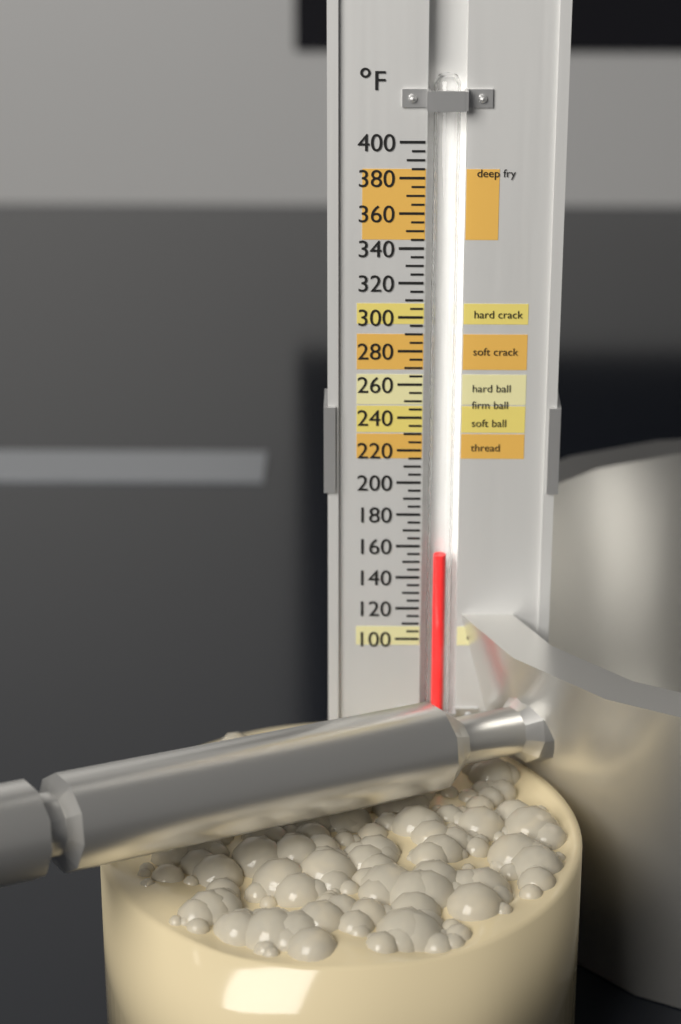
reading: 155 °F
